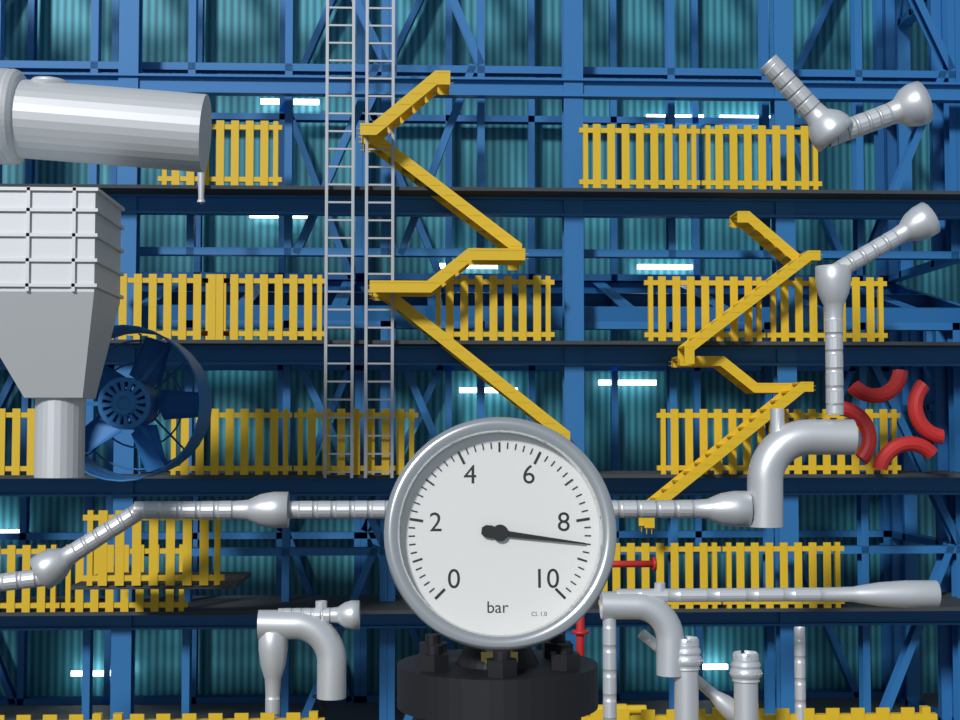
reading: 8.6 bar
